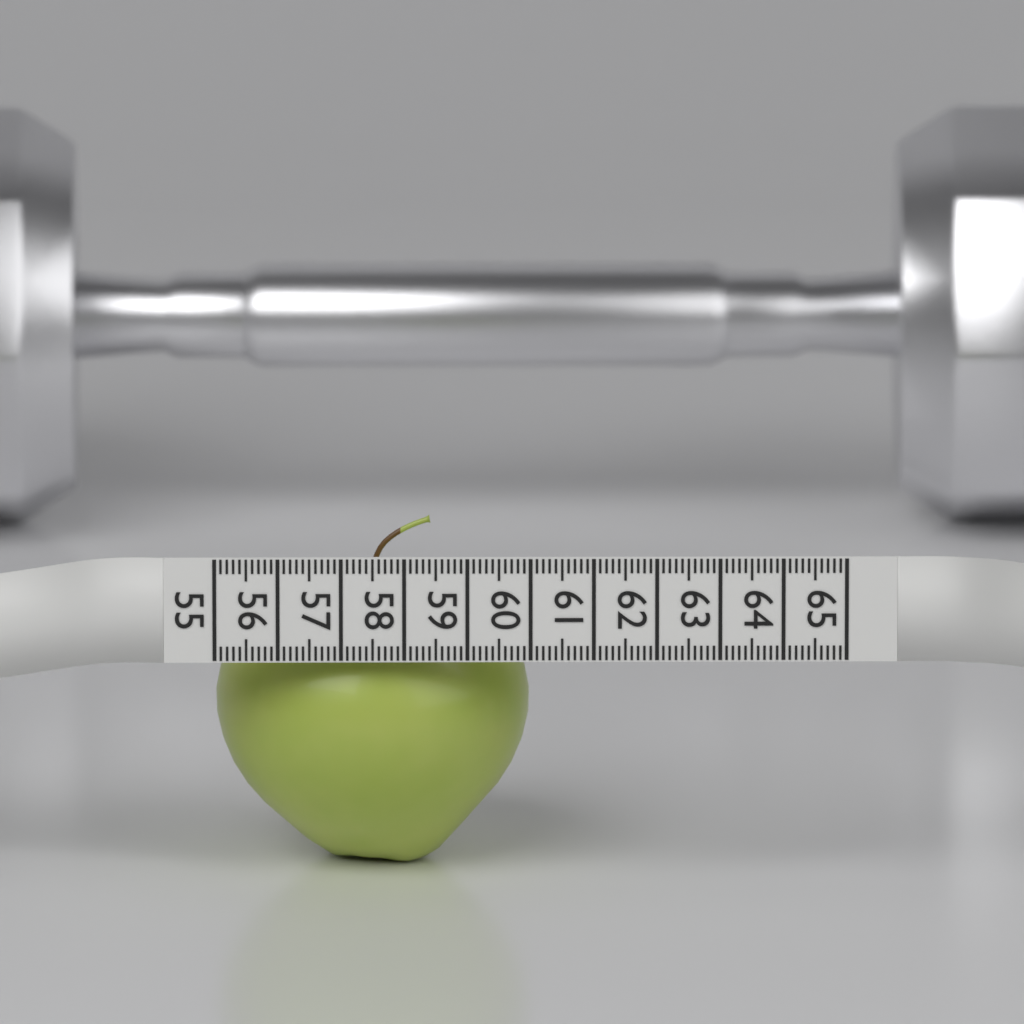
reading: 60.0 (no unit)
